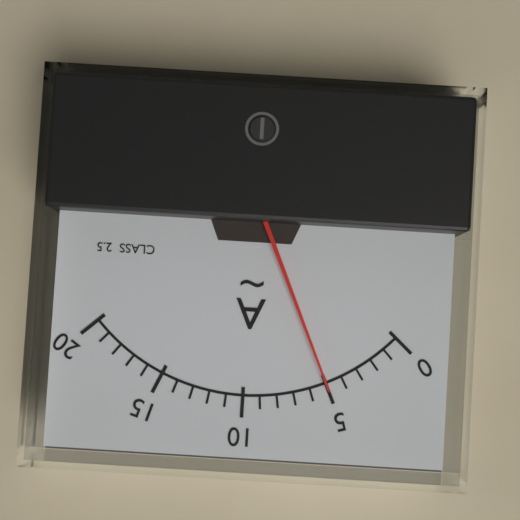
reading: 5 A
